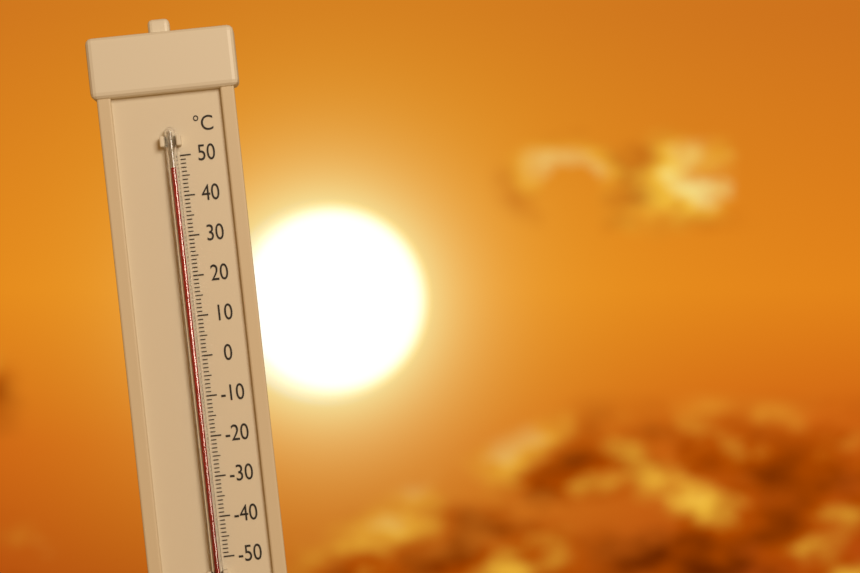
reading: 47 °C
